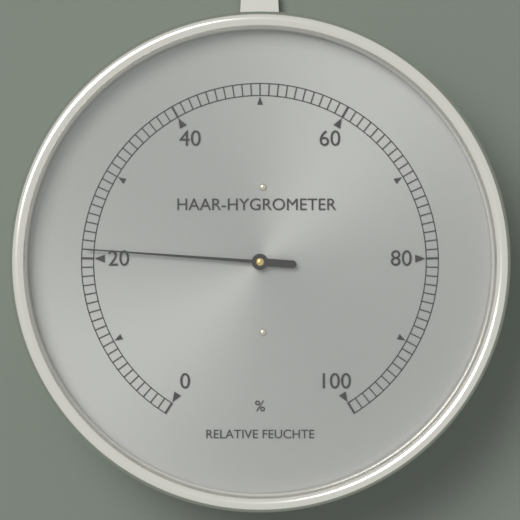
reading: 21 %
